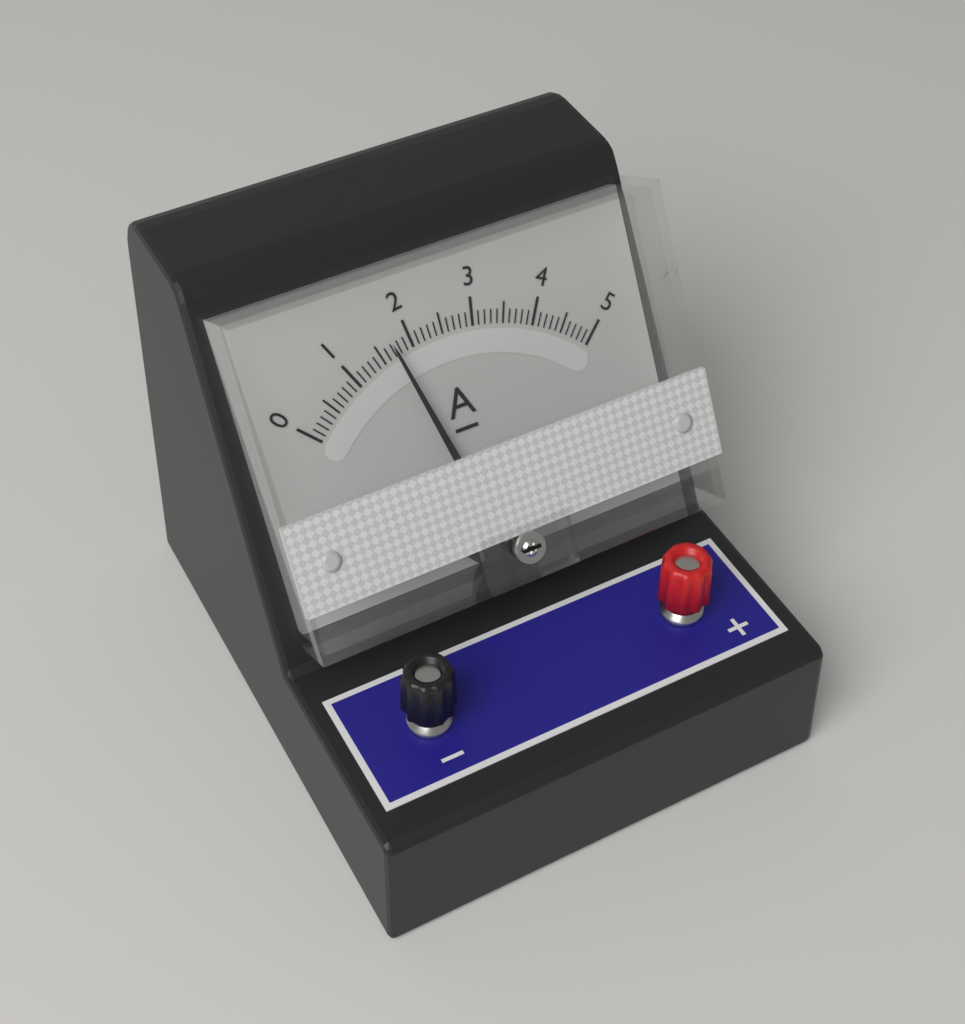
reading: 1.7 A
